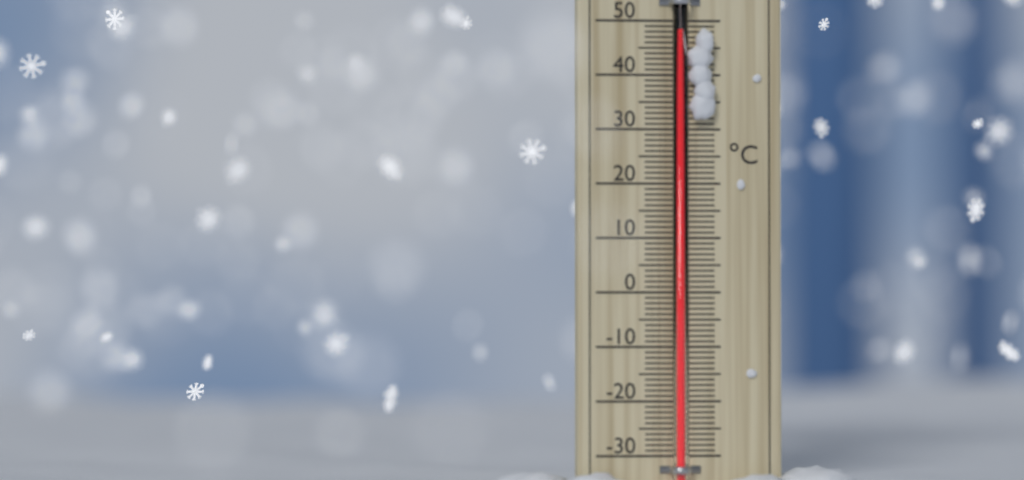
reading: 47 °C
